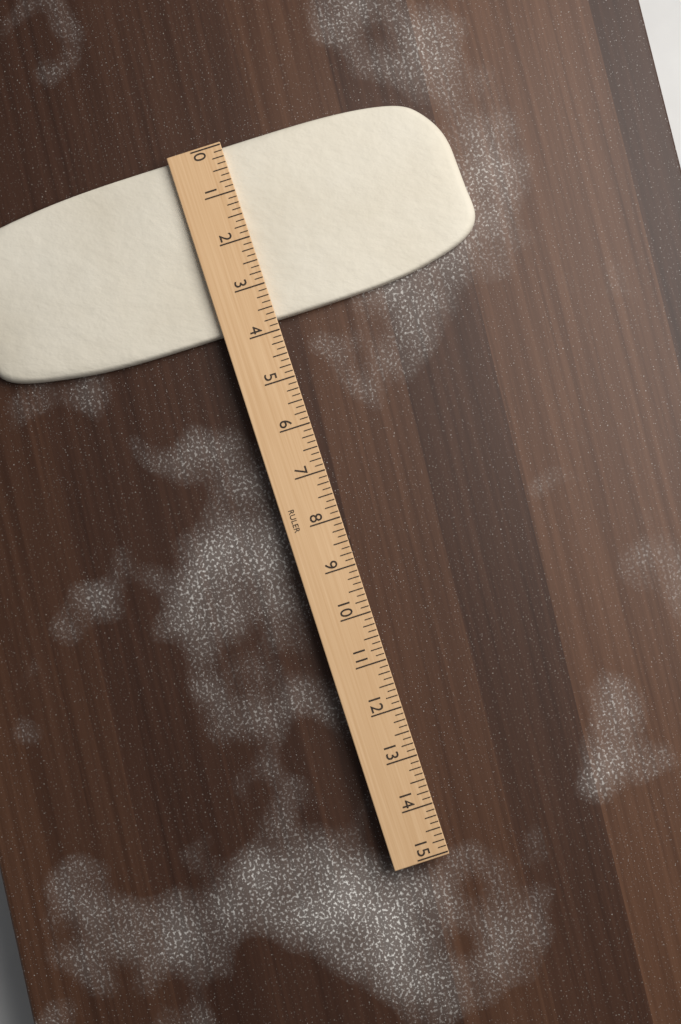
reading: 3.750 (no unit)
